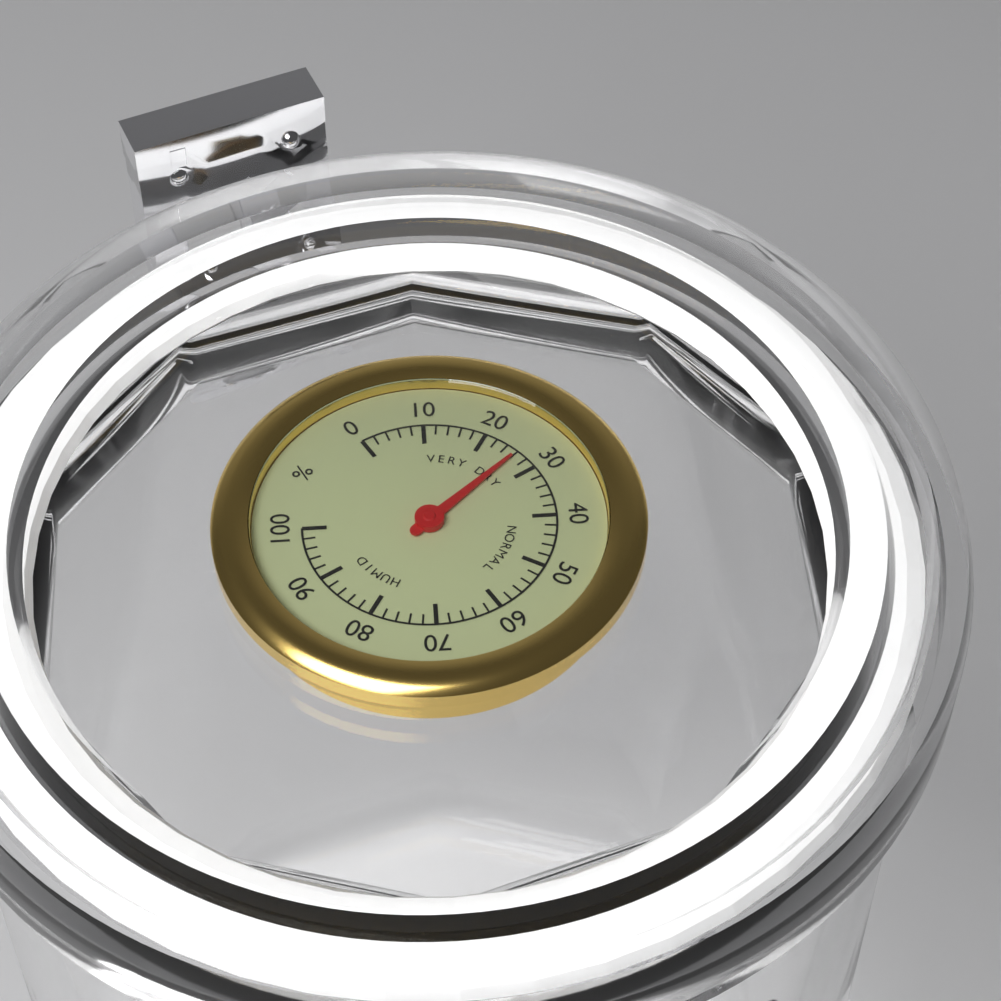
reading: 26 %
